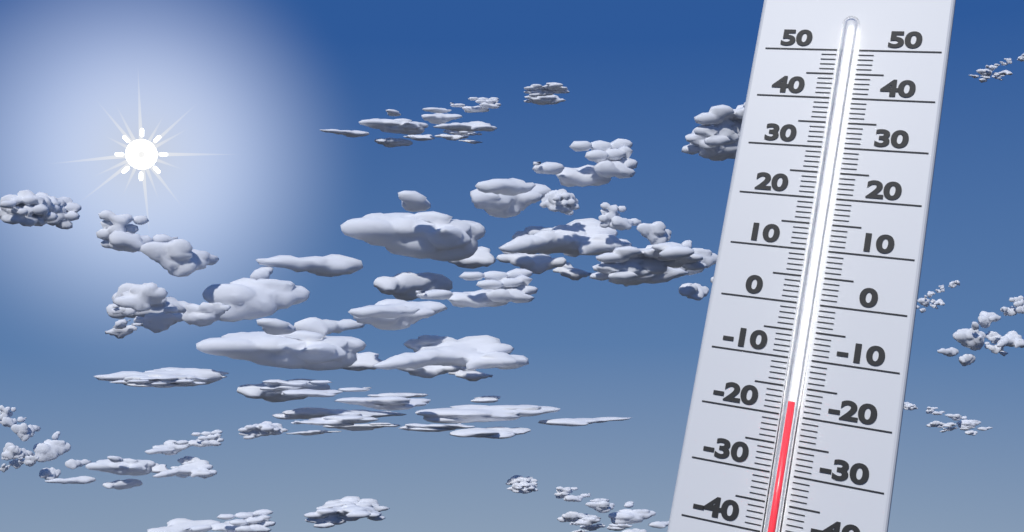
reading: -18 (no unit)
